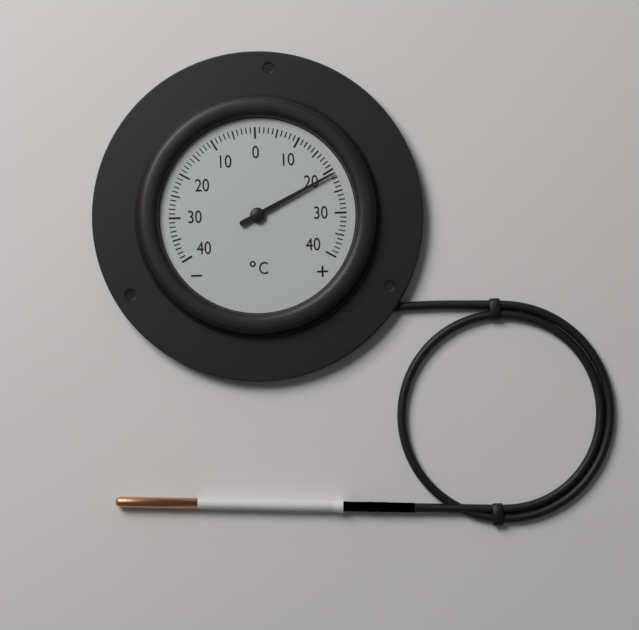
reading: 21 °C
